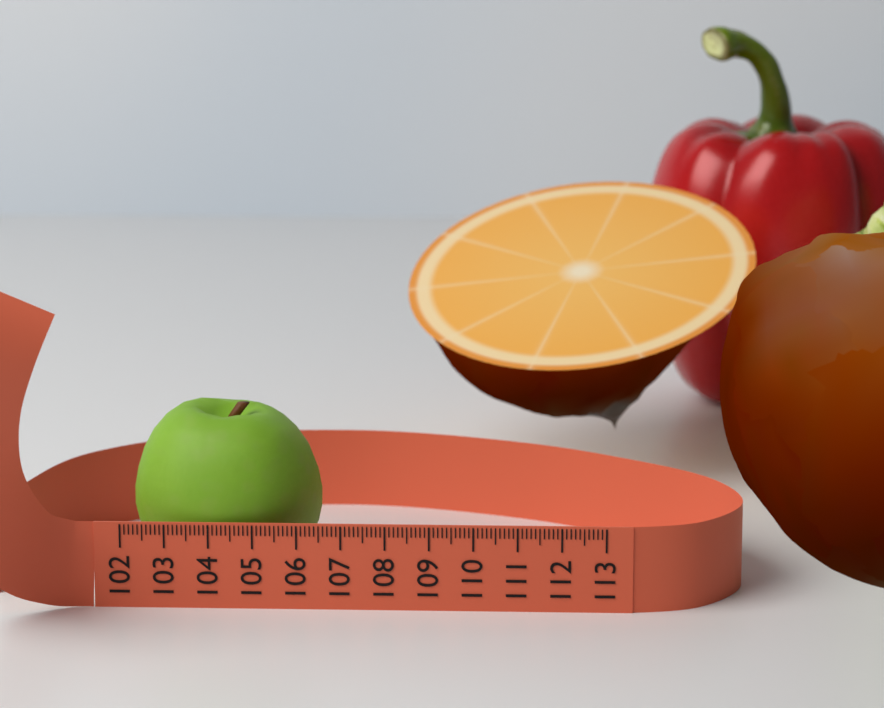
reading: 106.4 (no unit)
